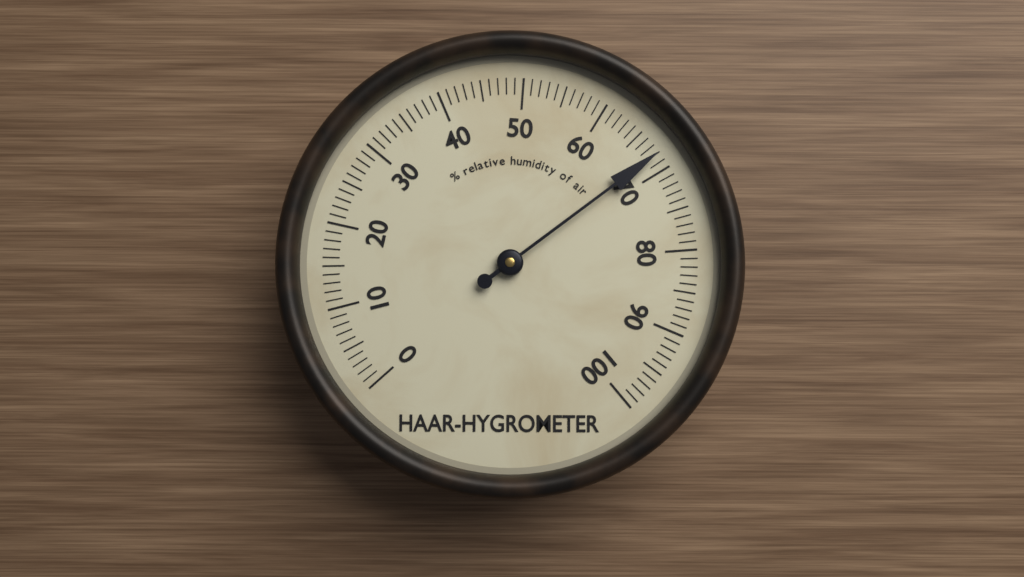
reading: 68 %
